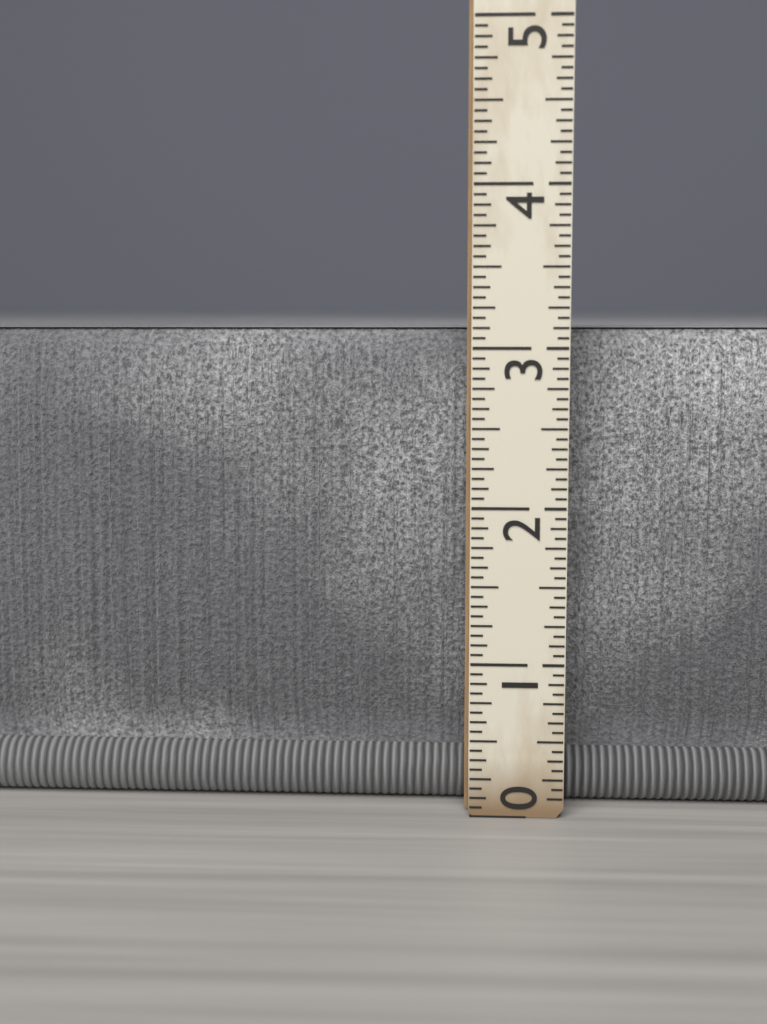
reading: 3.1250 (no unit)
